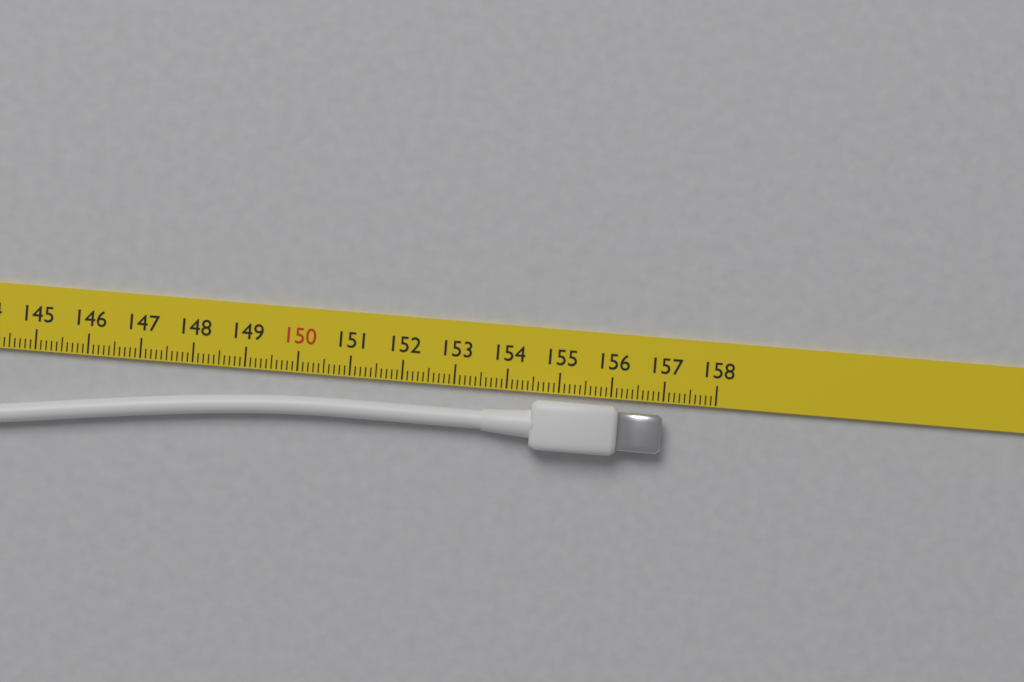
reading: 157.0 cm
